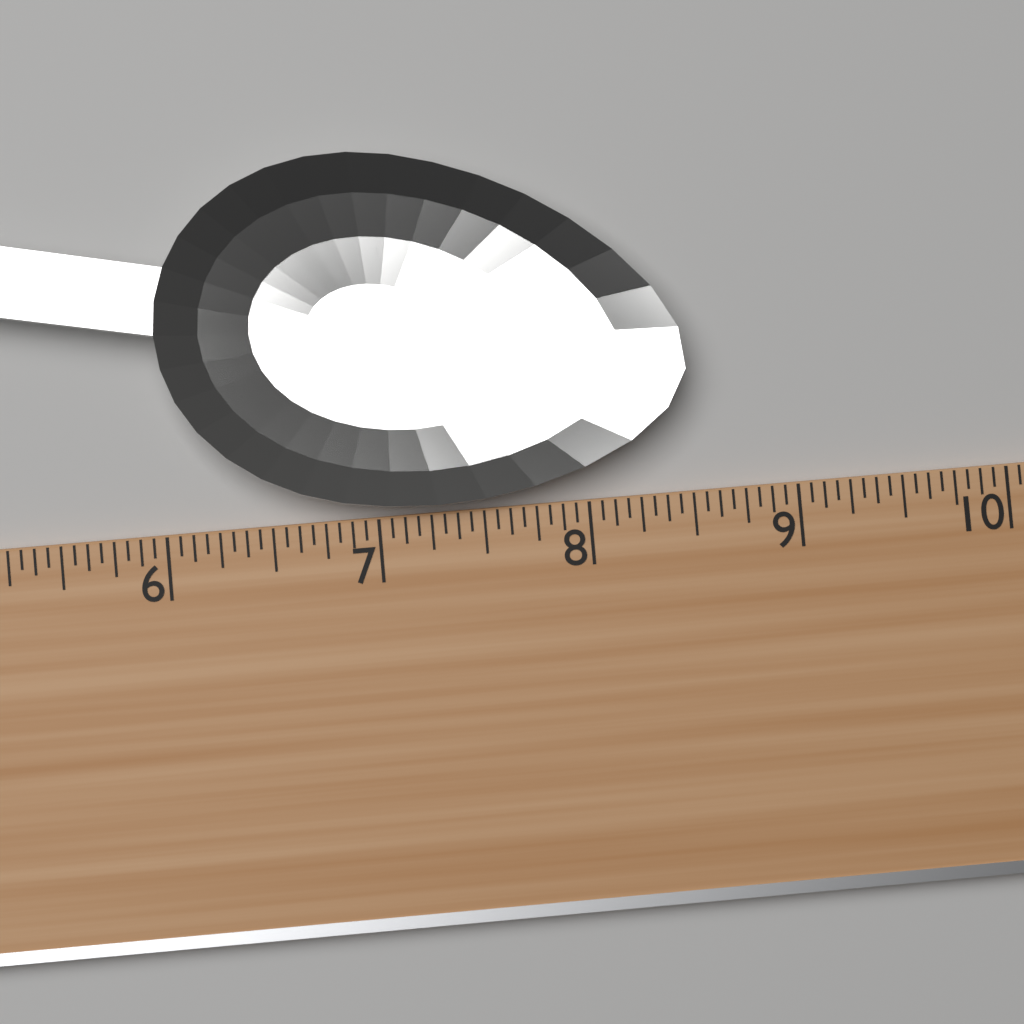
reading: 8.5000 (no unit)
